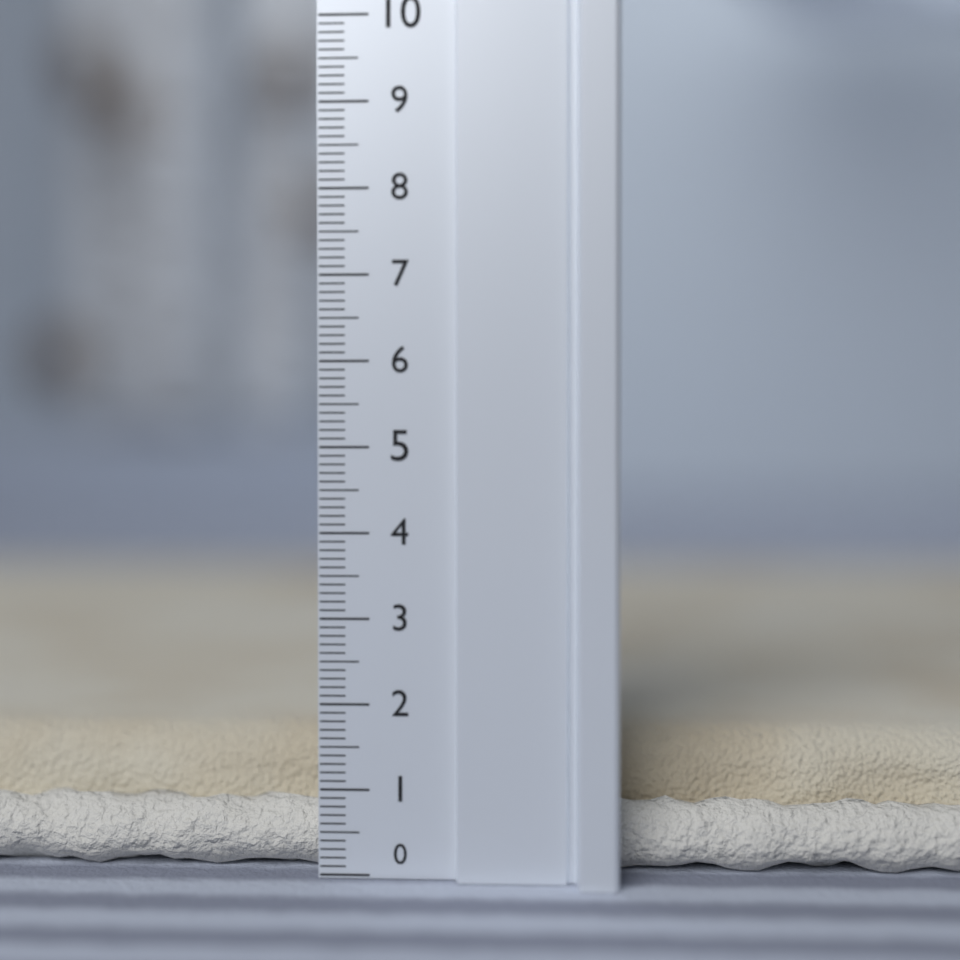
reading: 1.5 (no unit)
